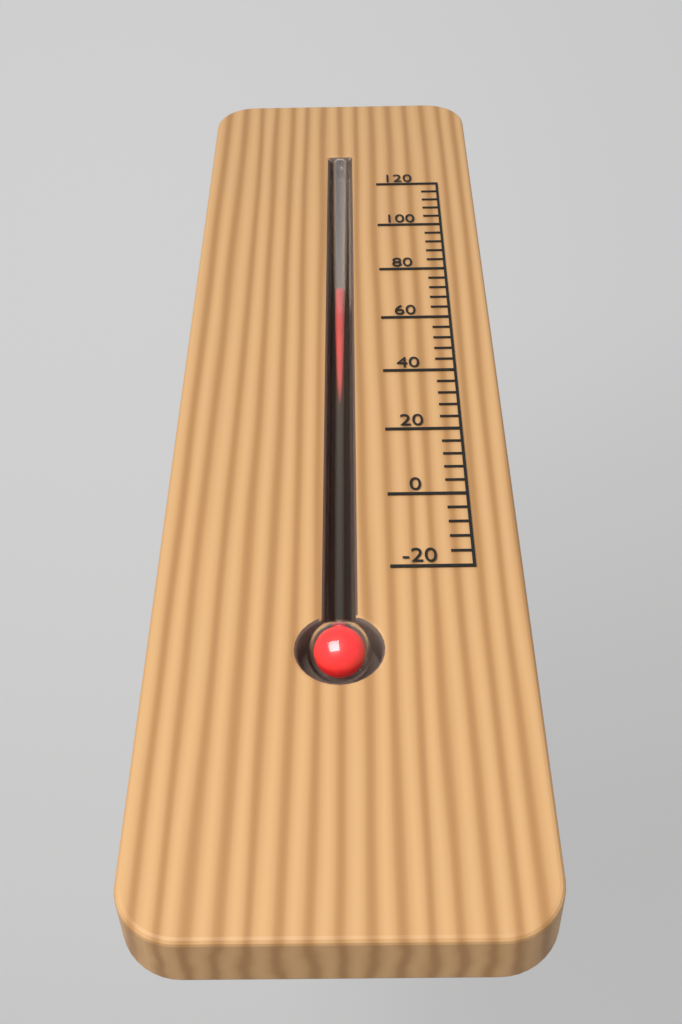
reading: 72 (no unit)
